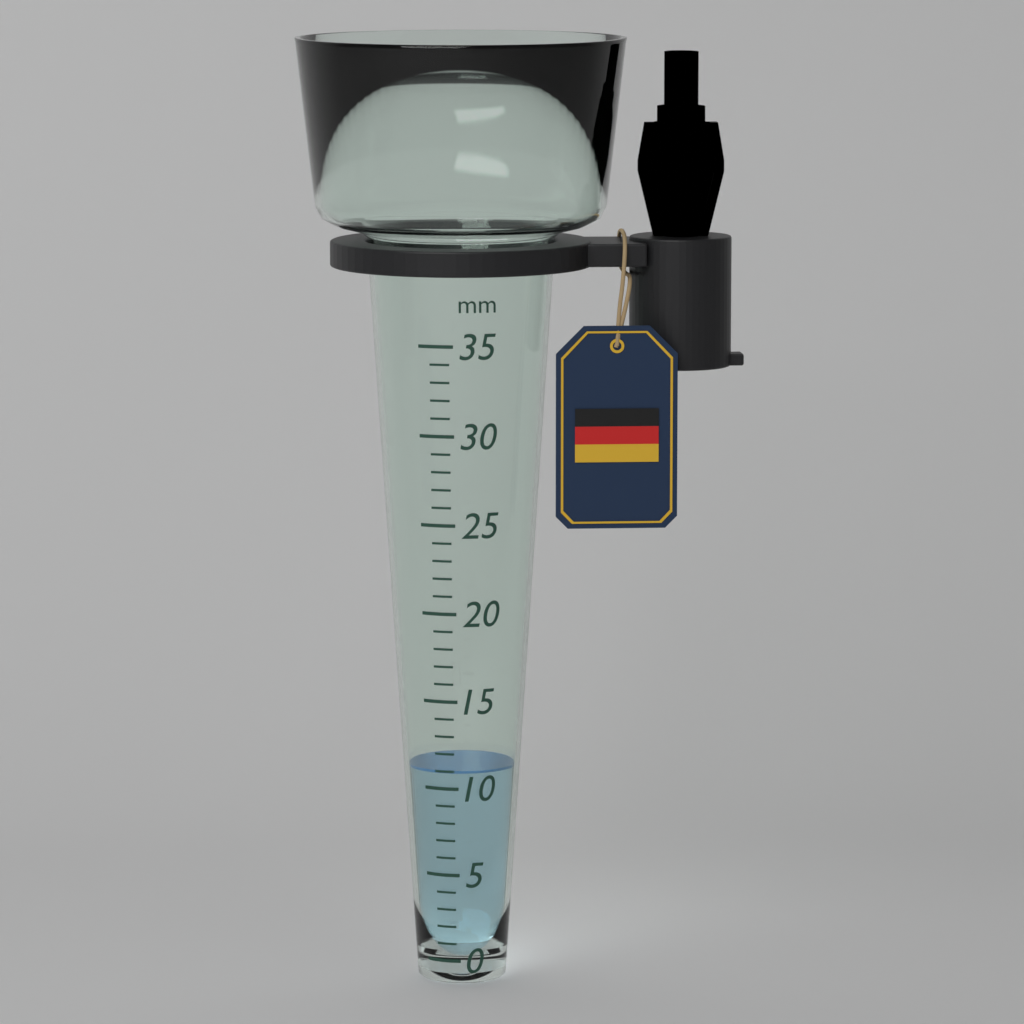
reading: 11 mm
